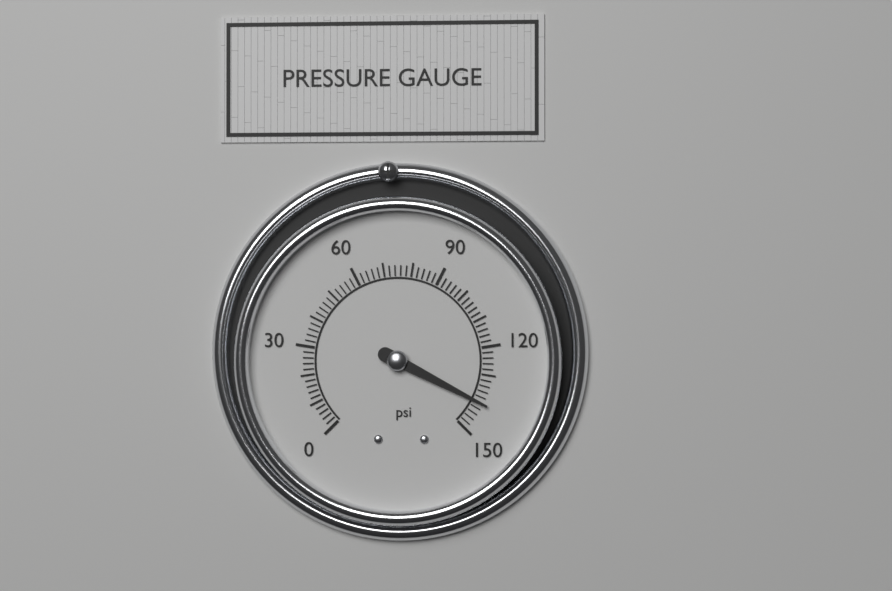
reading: 140 psi
